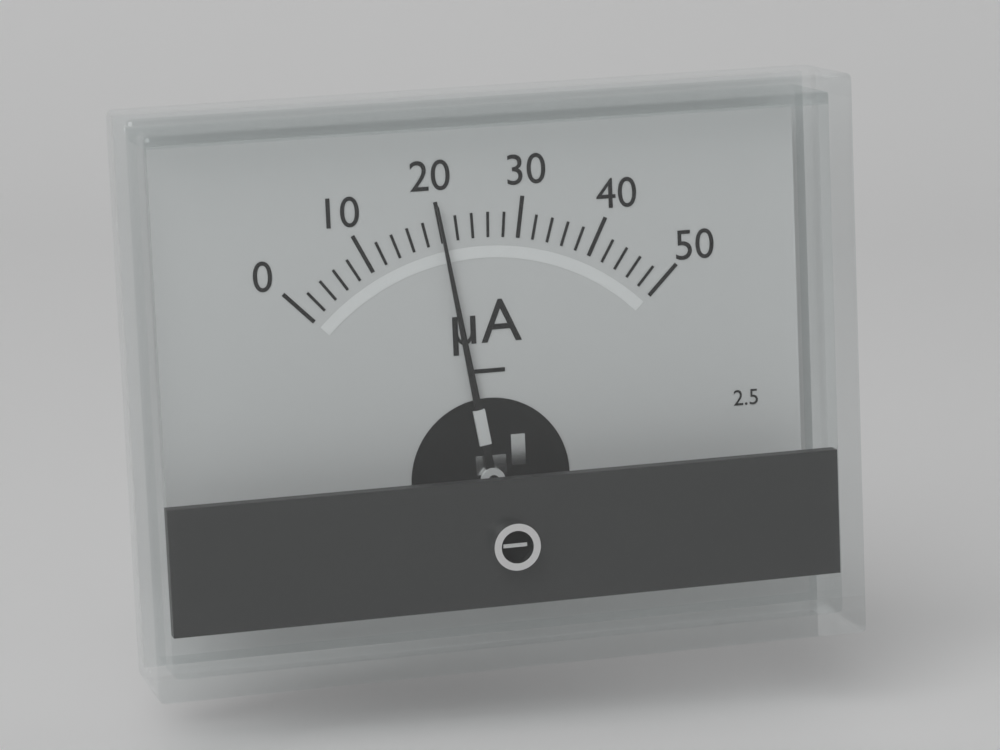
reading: 20 µA
